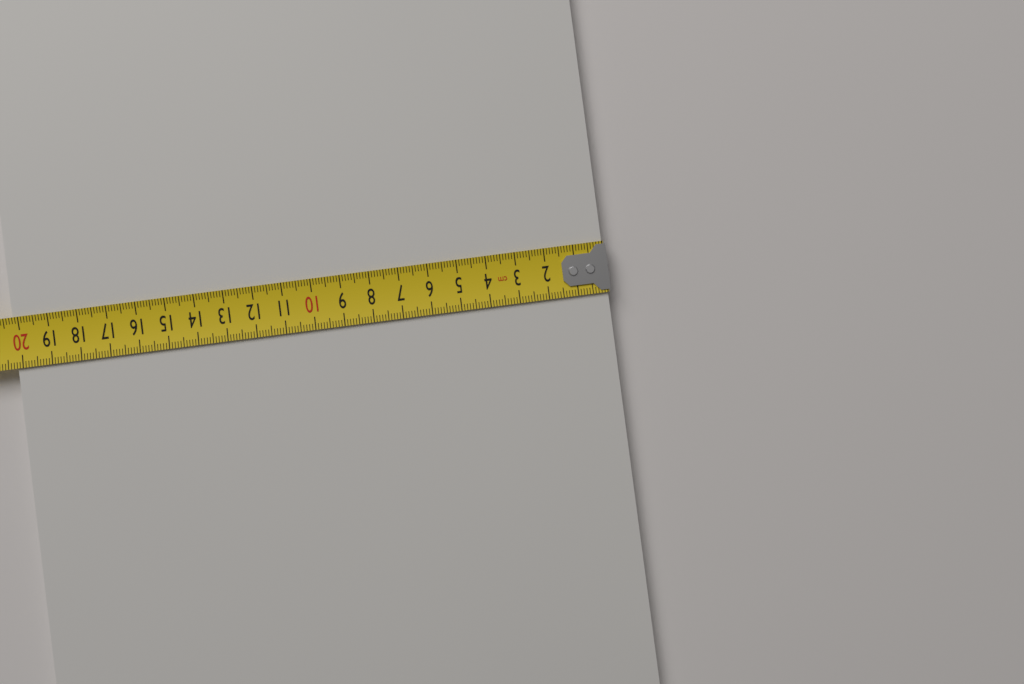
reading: 20.2 cm
